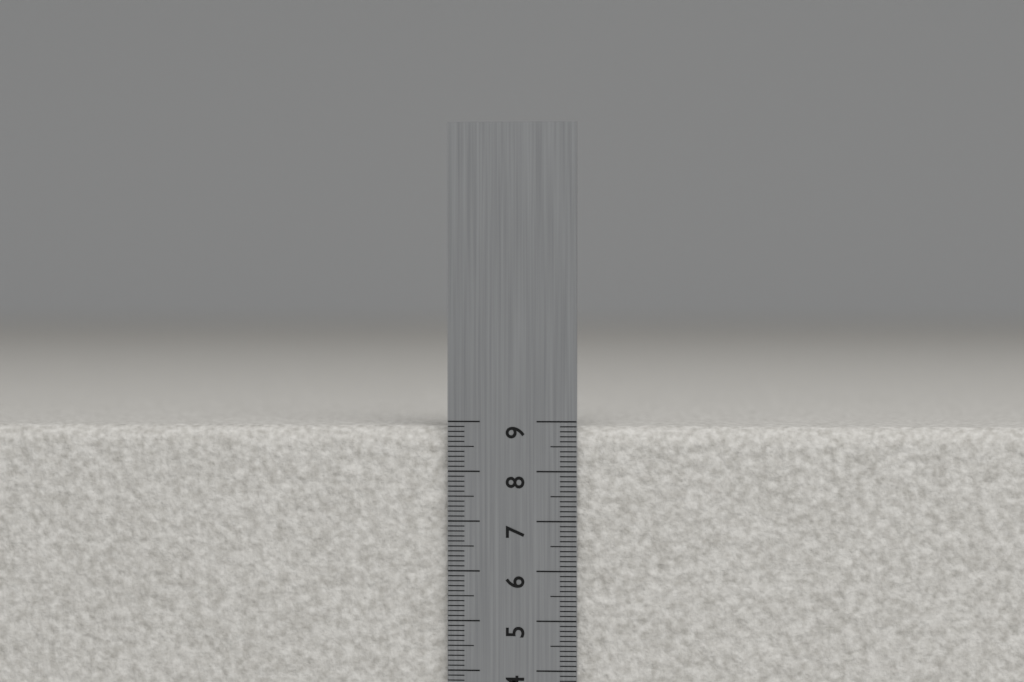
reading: 8.9 cm
